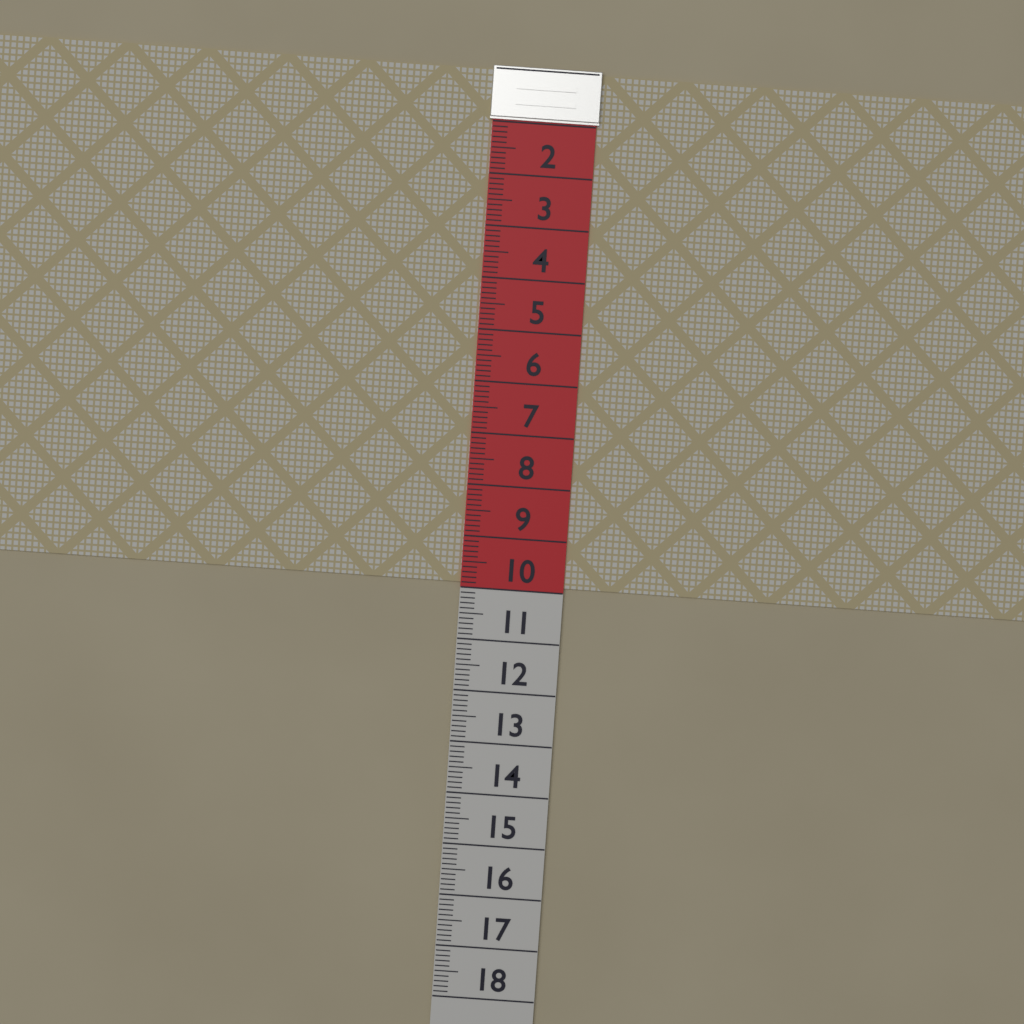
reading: 9.9 (no unit)
